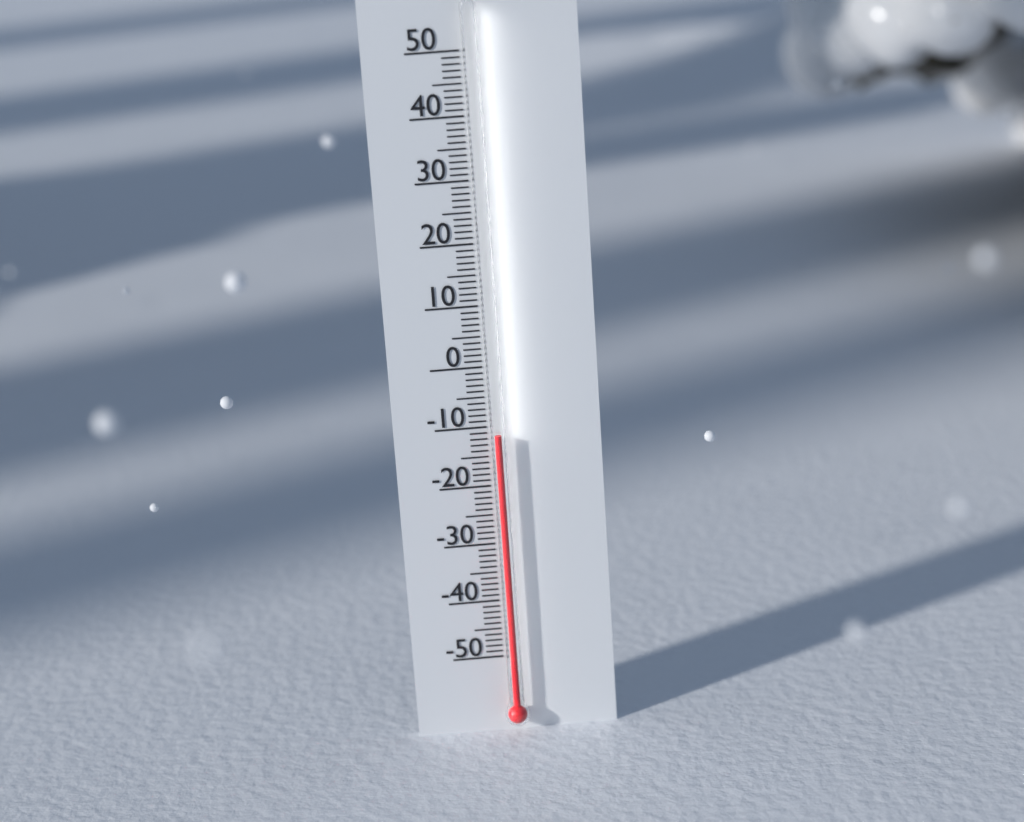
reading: -11 (no unit)
